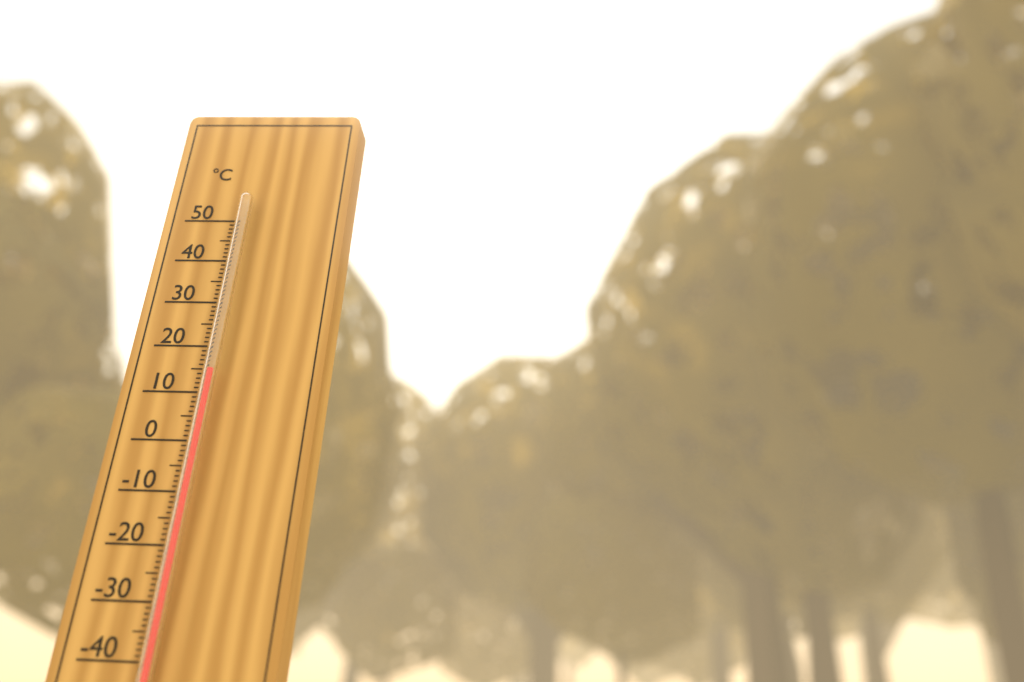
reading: 14 °C
